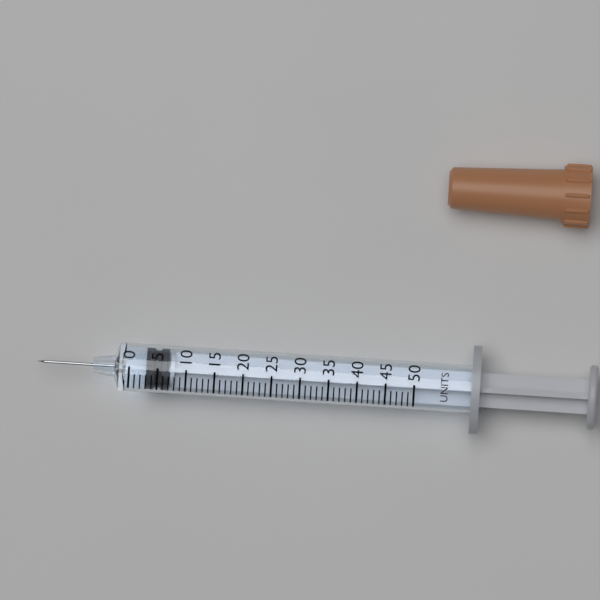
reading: 3 units
